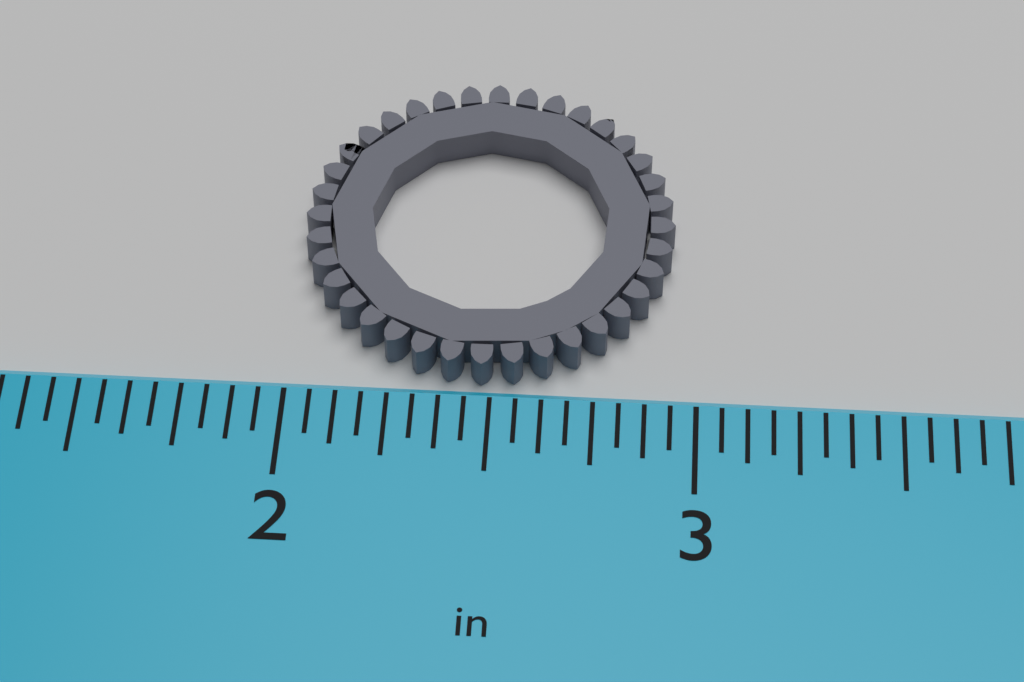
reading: 2.9375 in
